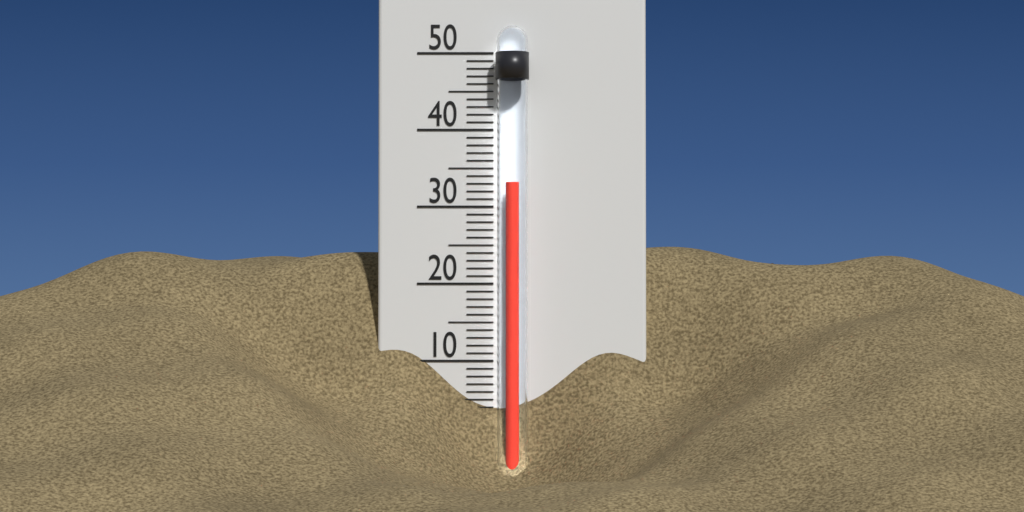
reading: 33 °C
